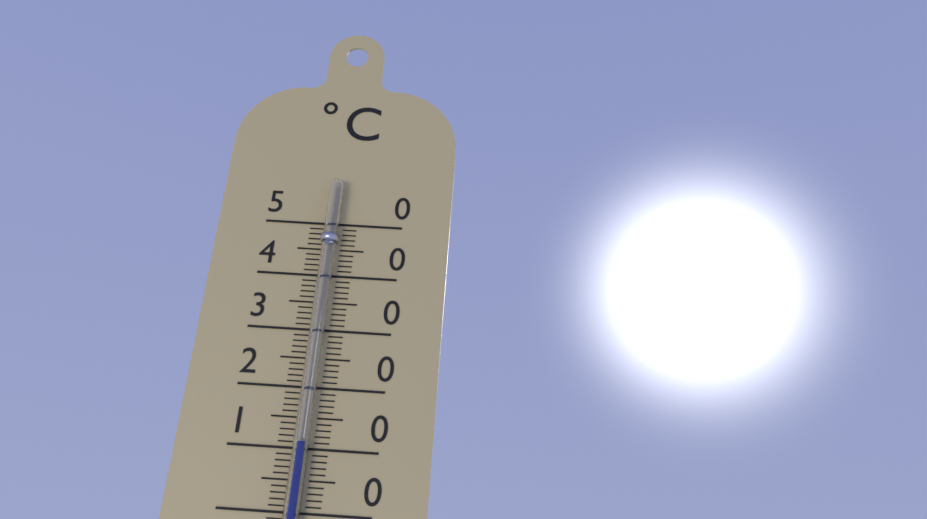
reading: 11 °C
